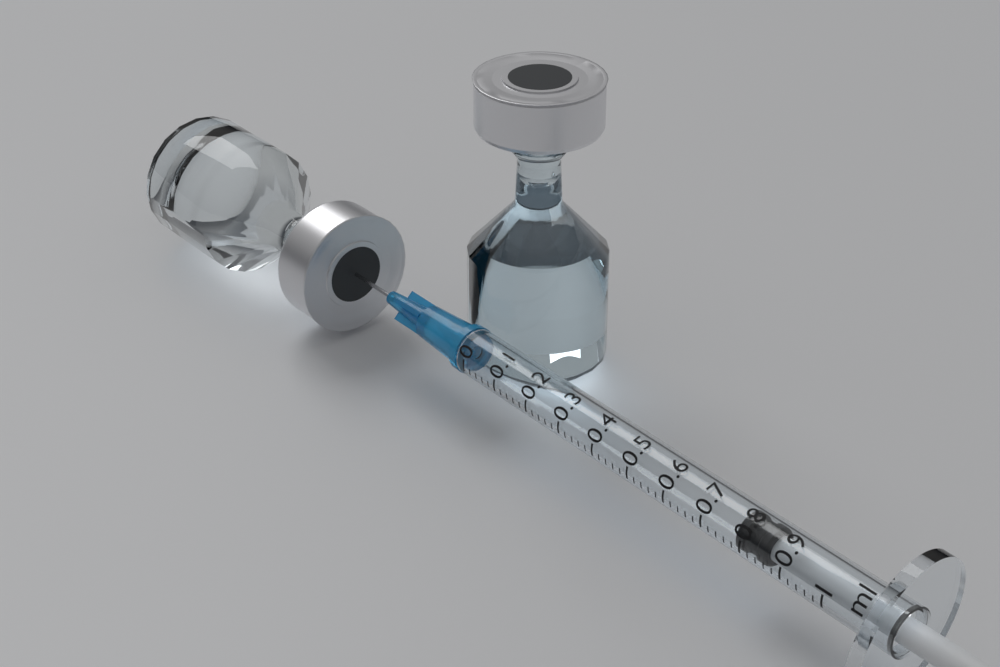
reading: 0.78 ml
